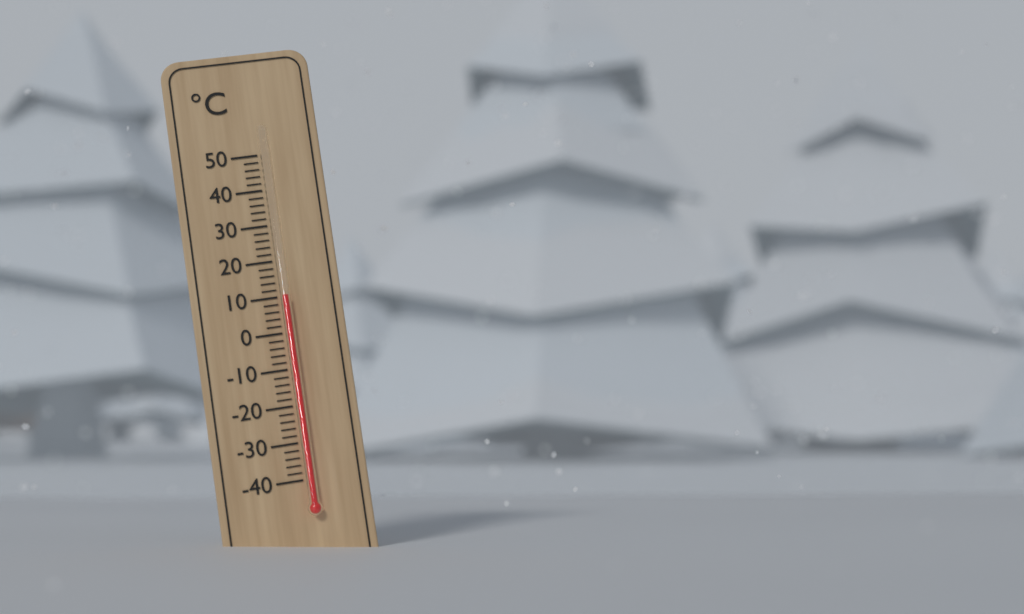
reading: 10 °C
